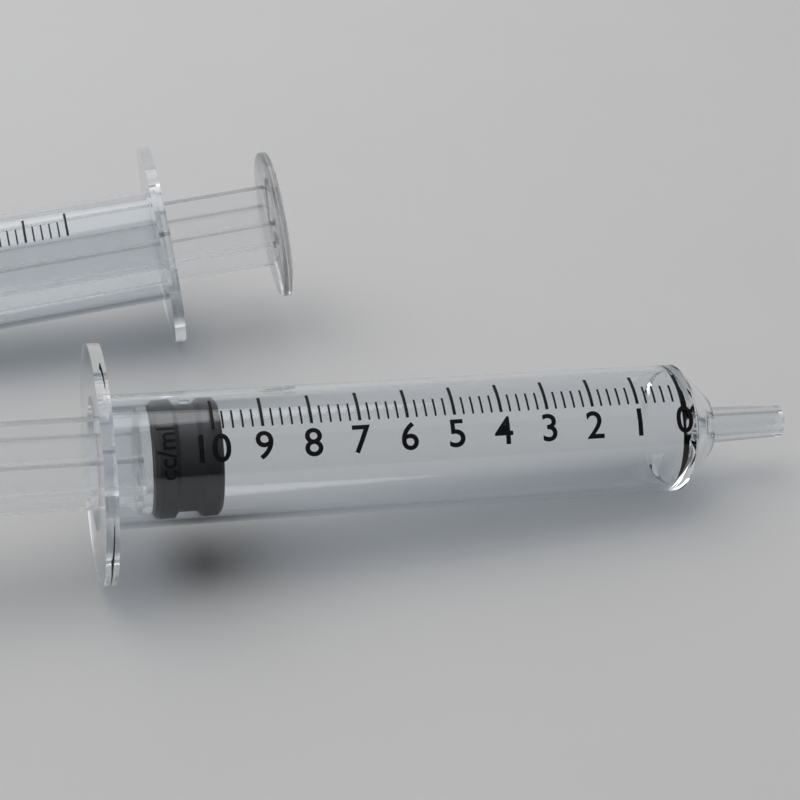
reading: 9.8 ml
